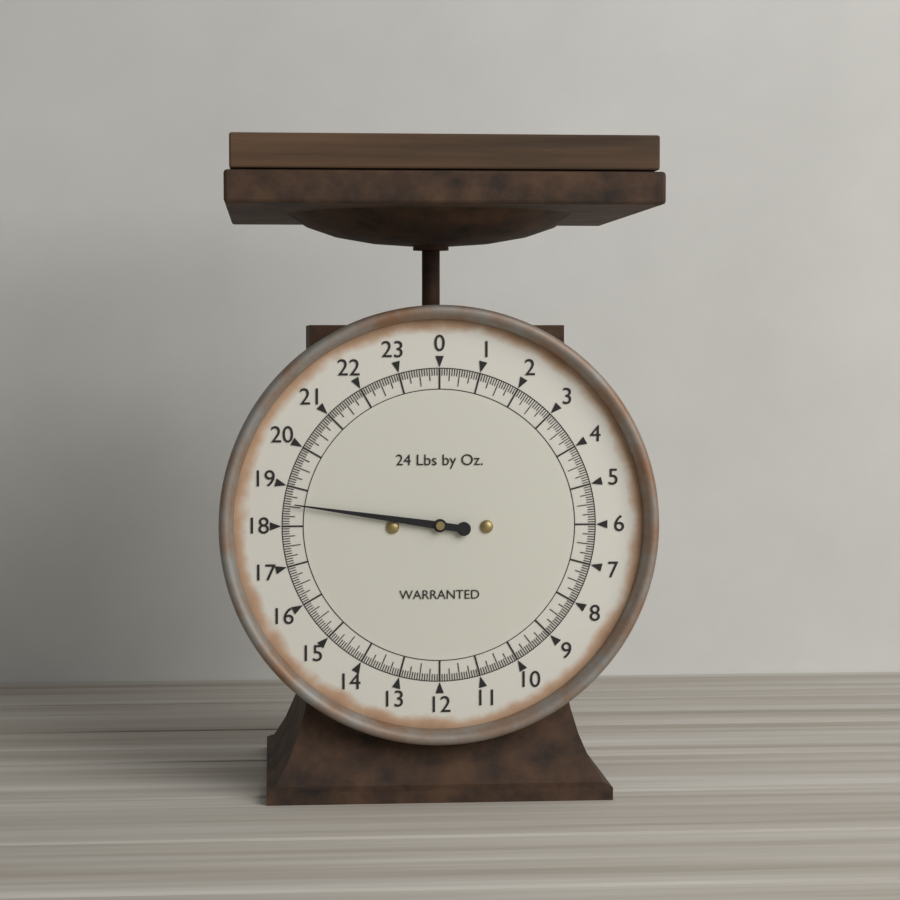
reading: 18.5625 lb
